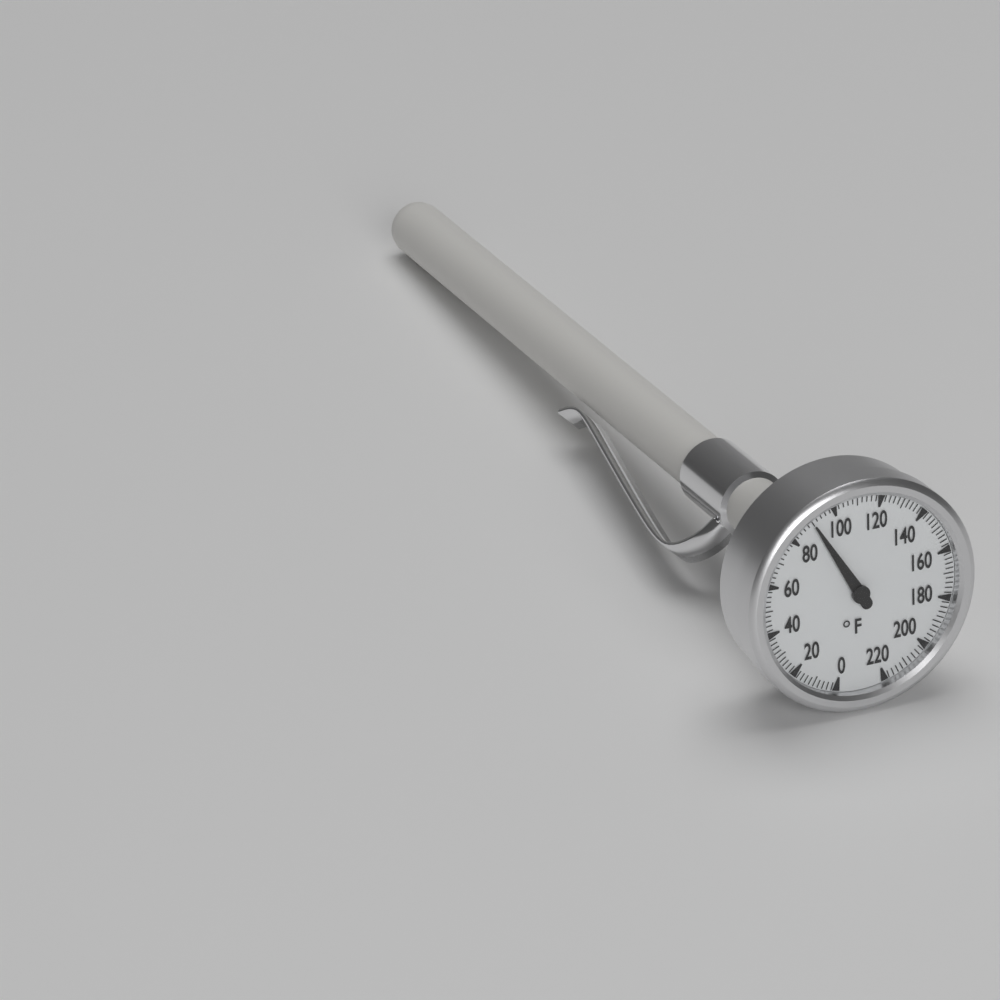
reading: 90 °F
